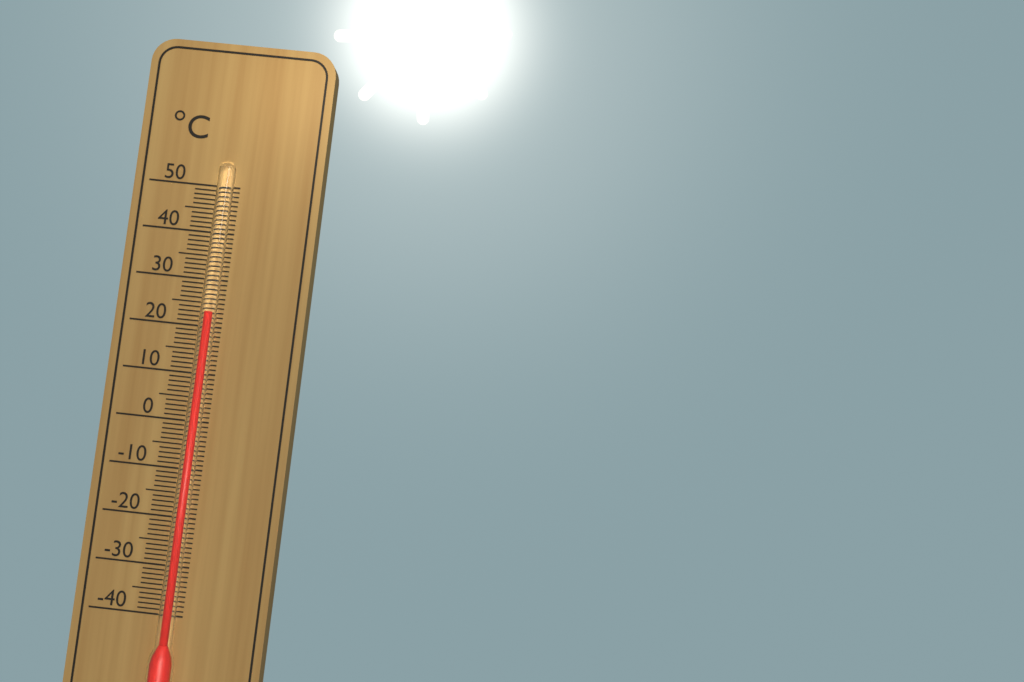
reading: 23 °C
